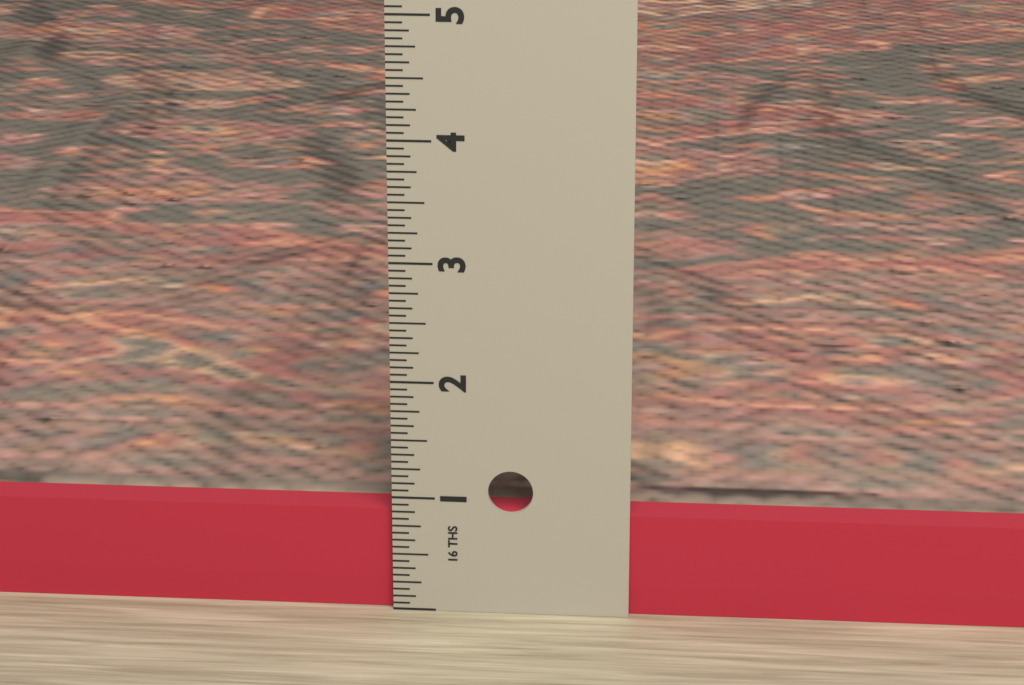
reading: 0.8750 in
